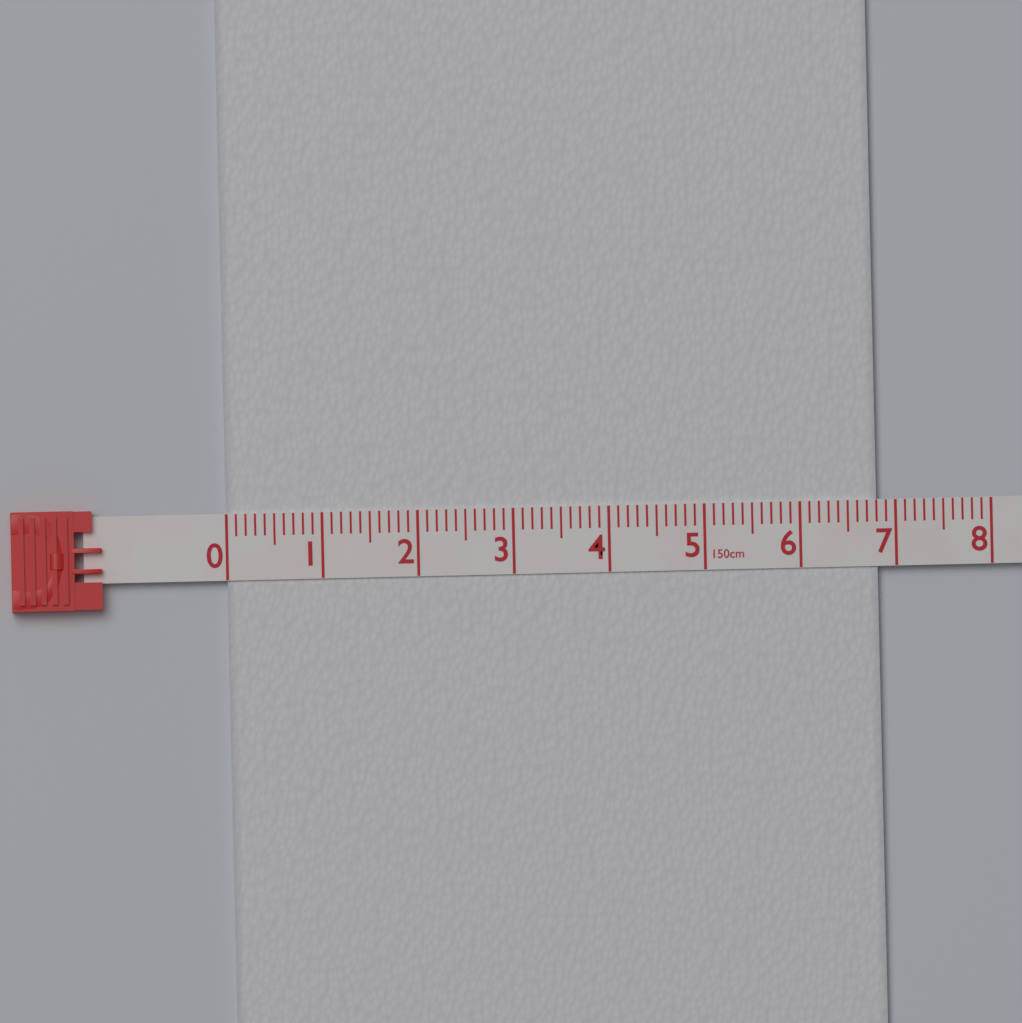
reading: 6.8 cm
